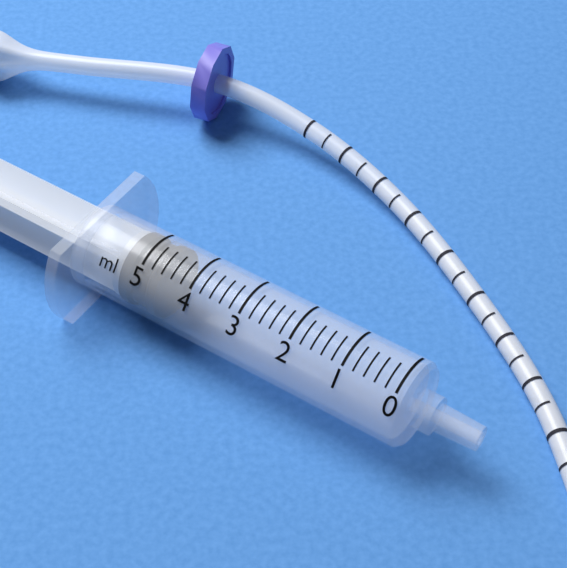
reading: 4.6 ml
